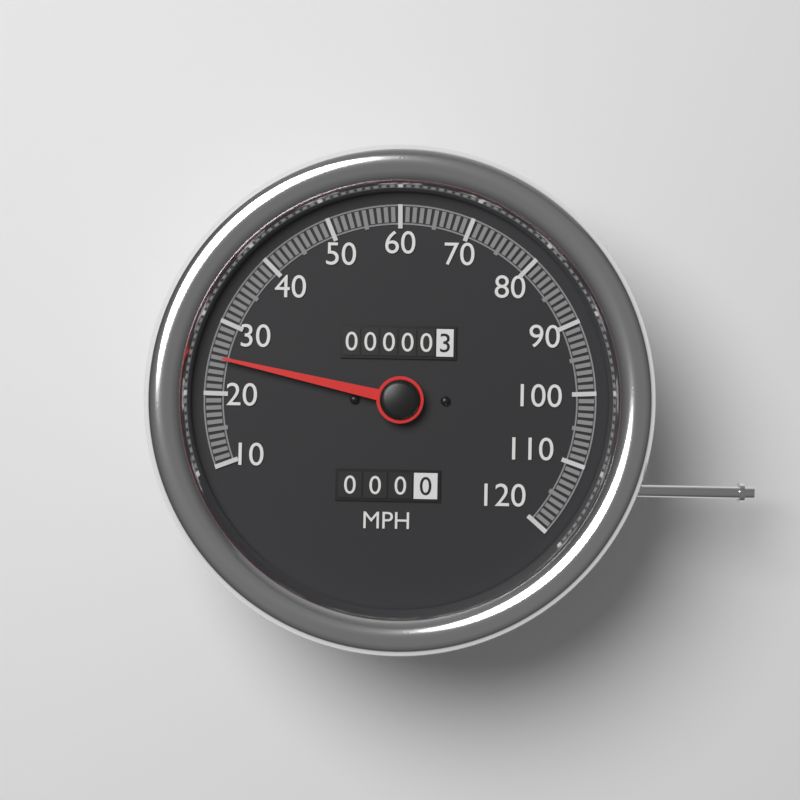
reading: 25 MPH
